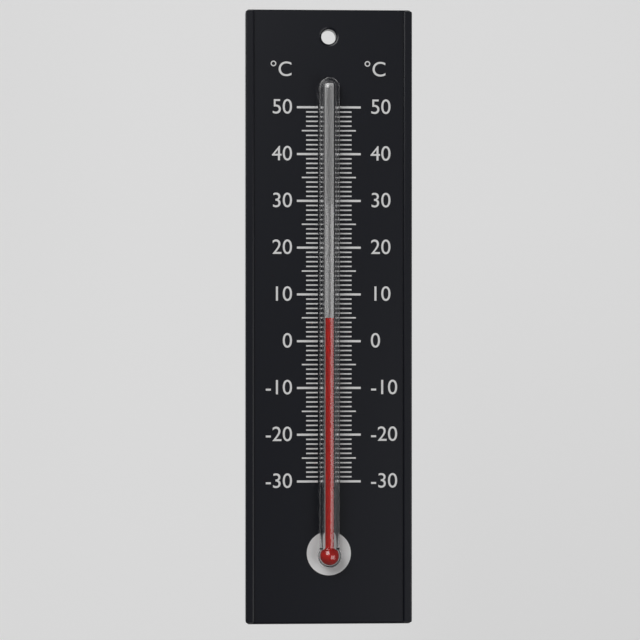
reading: 5 °C
